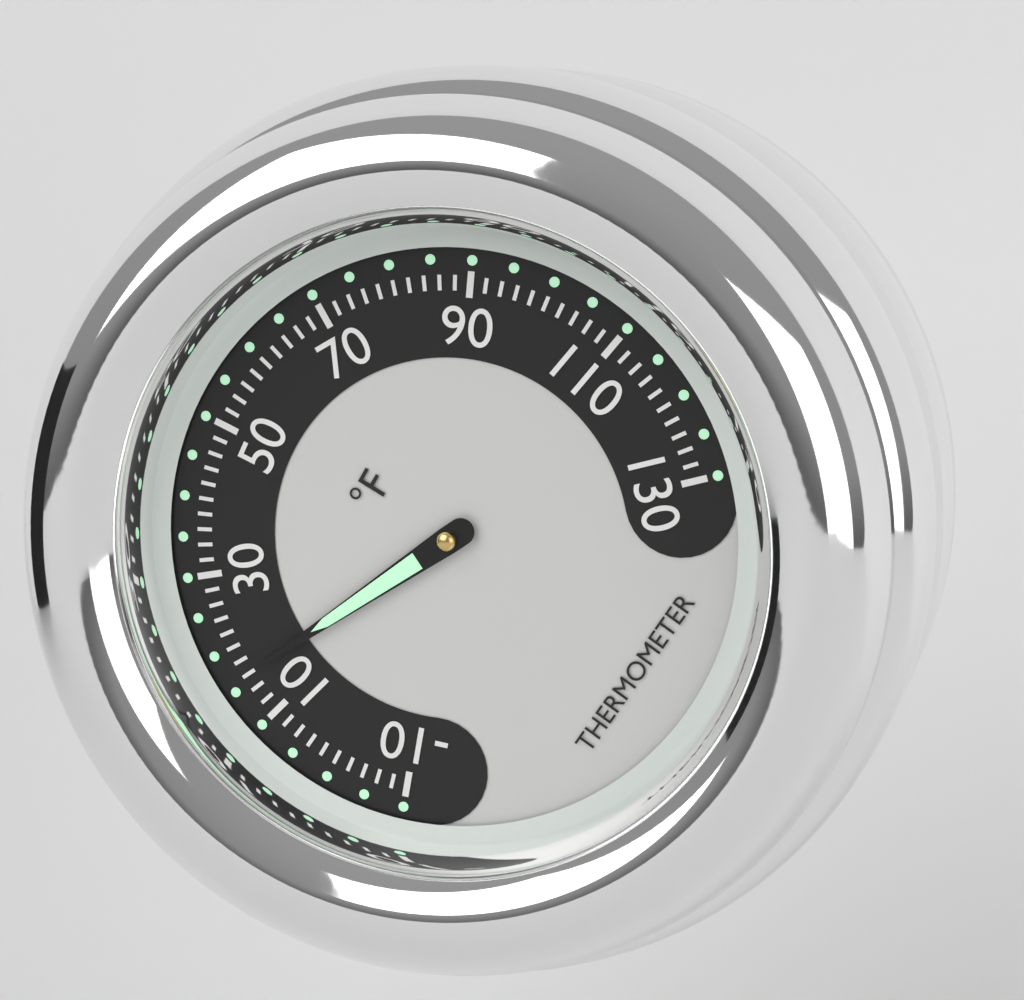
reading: 16 °F
